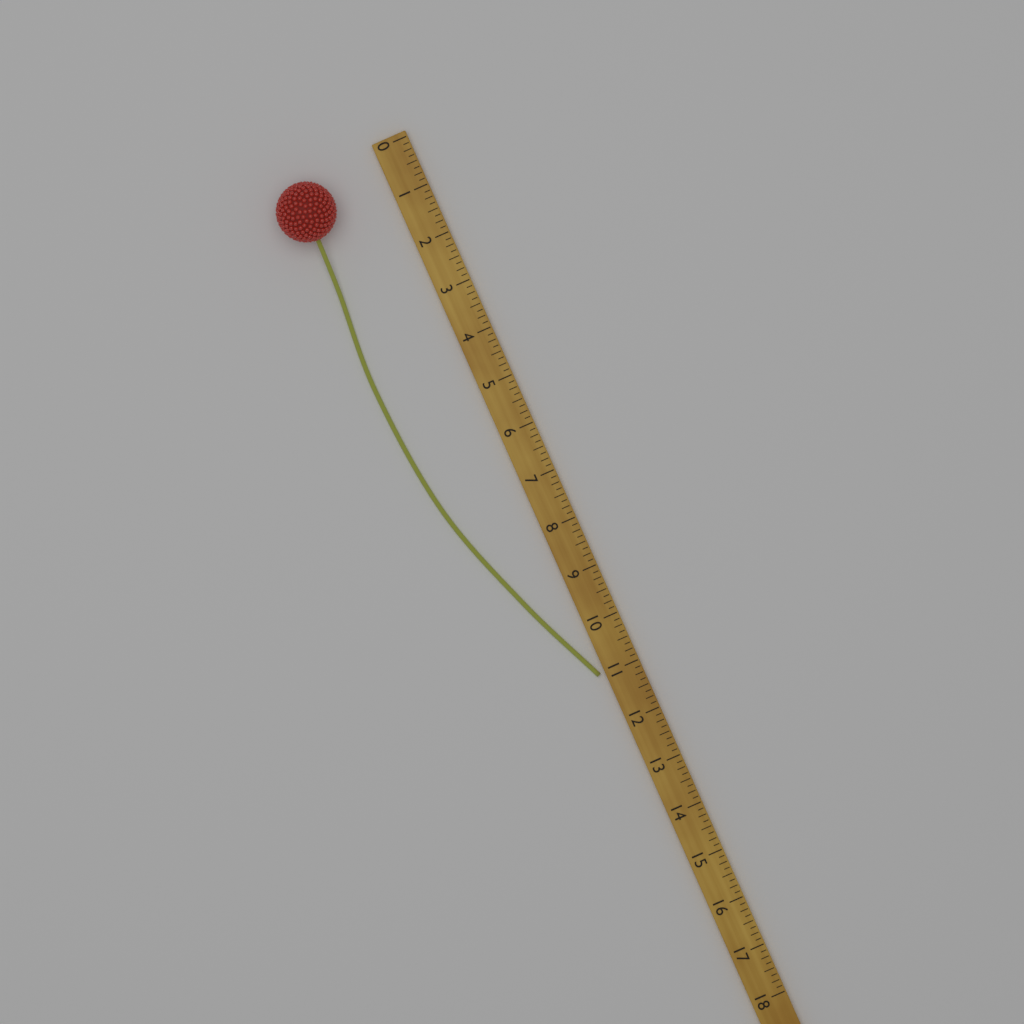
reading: 11.000 (no unit)
